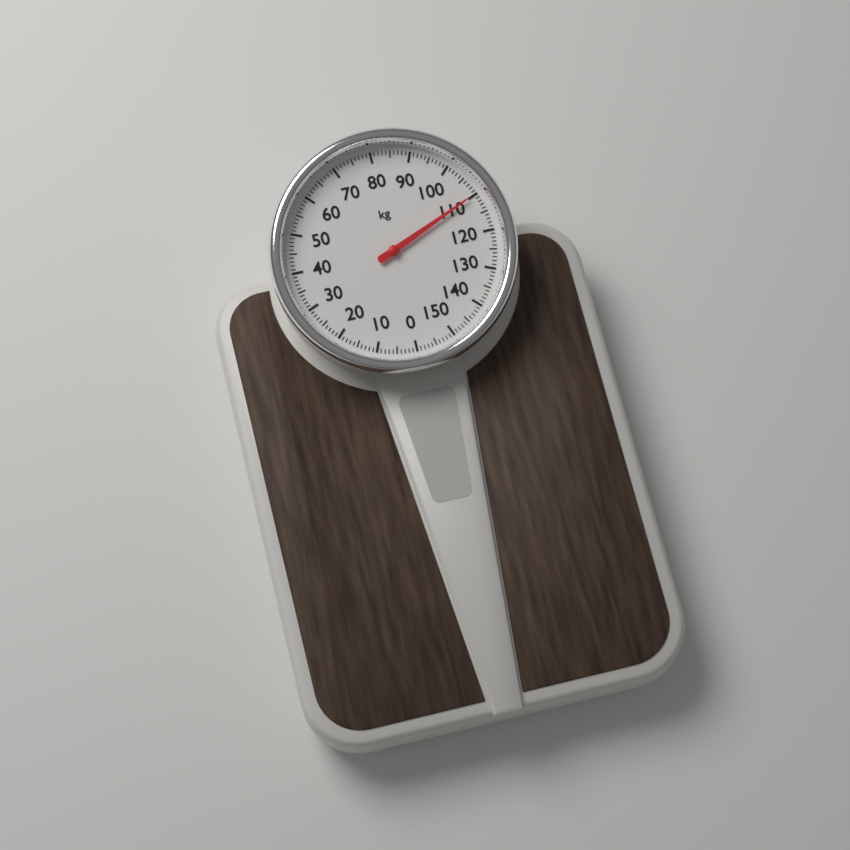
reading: 110 kg
